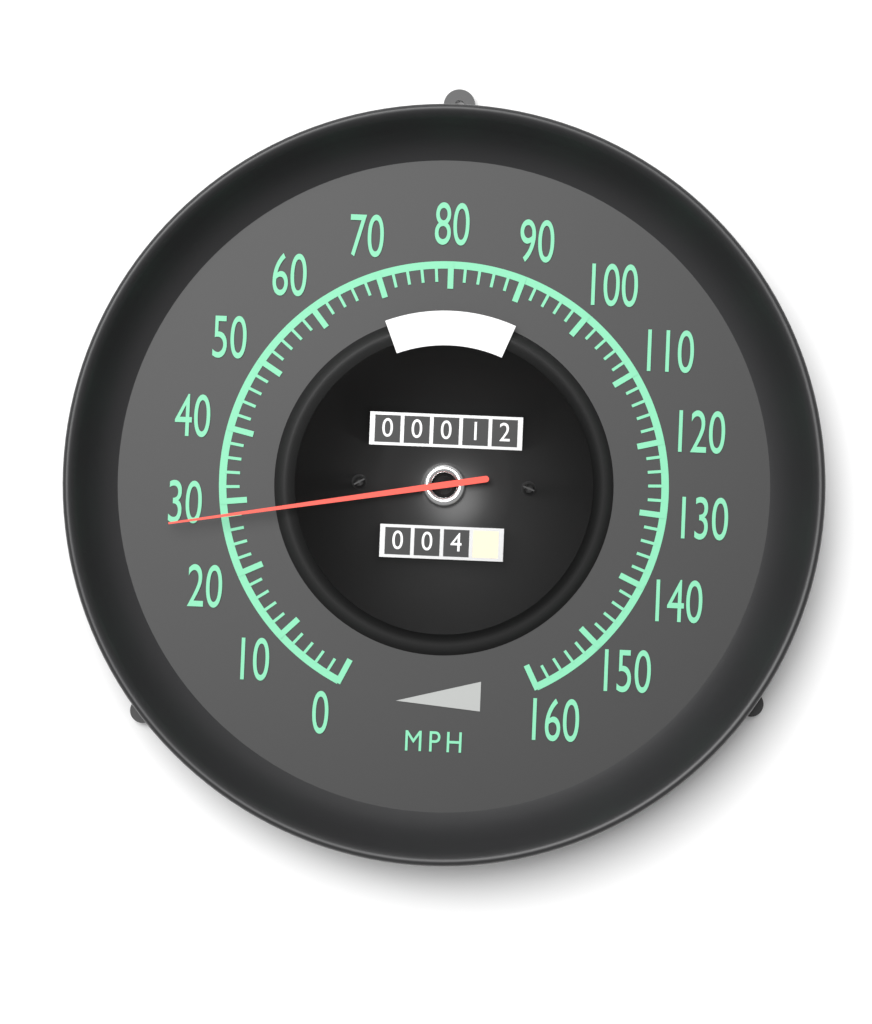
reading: 28 mph
